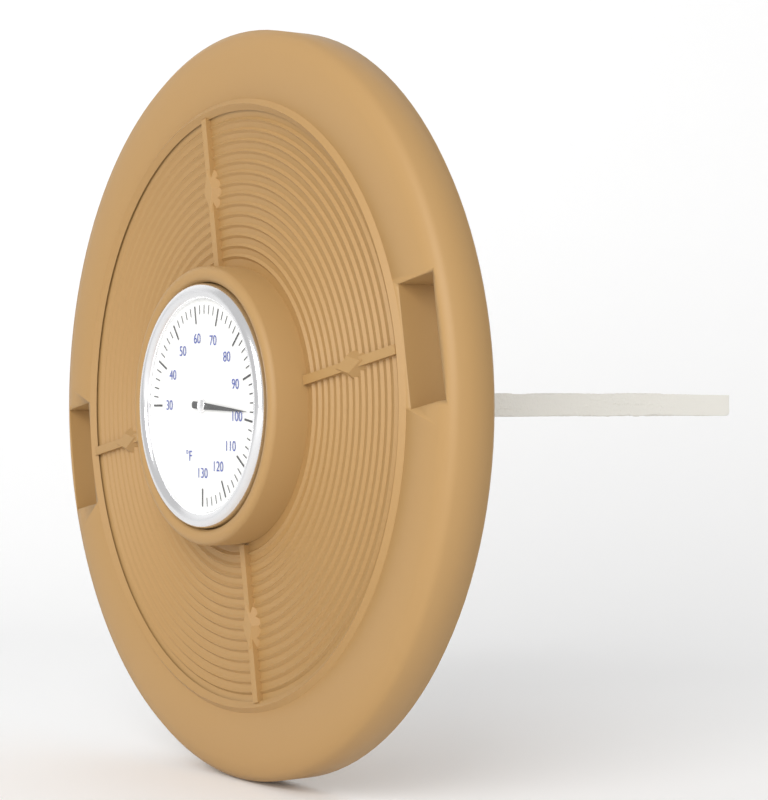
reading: 98 °F
